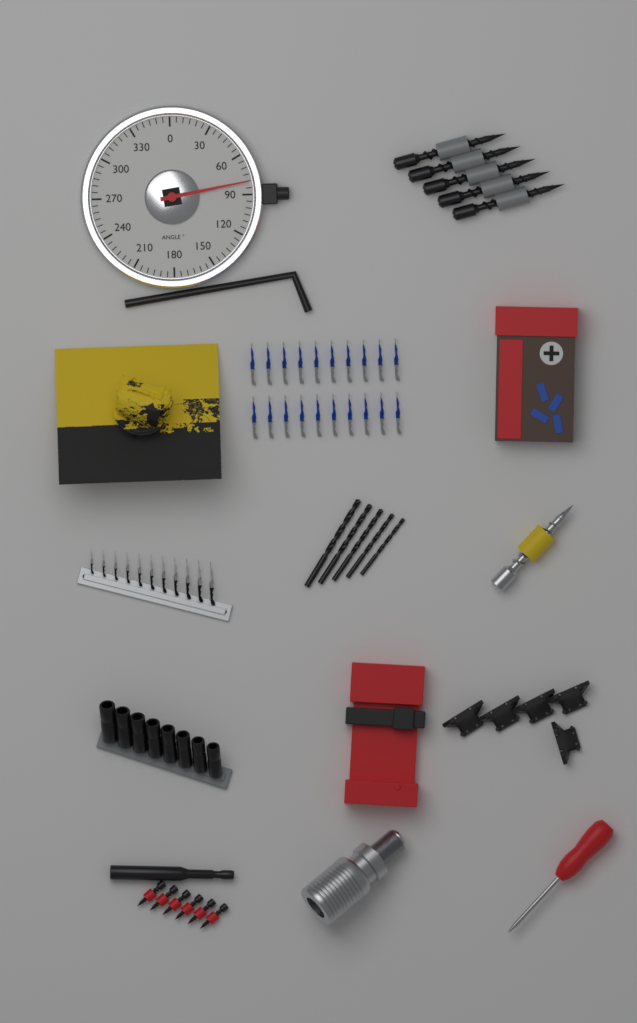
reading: 80 °
